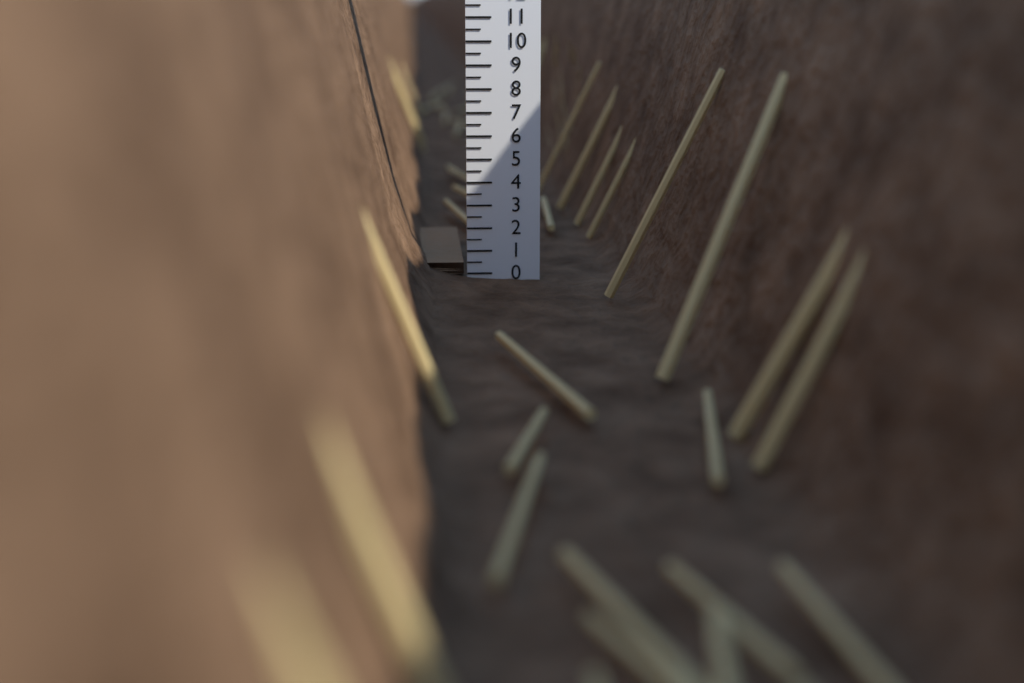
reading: 0.5 (no unit)
